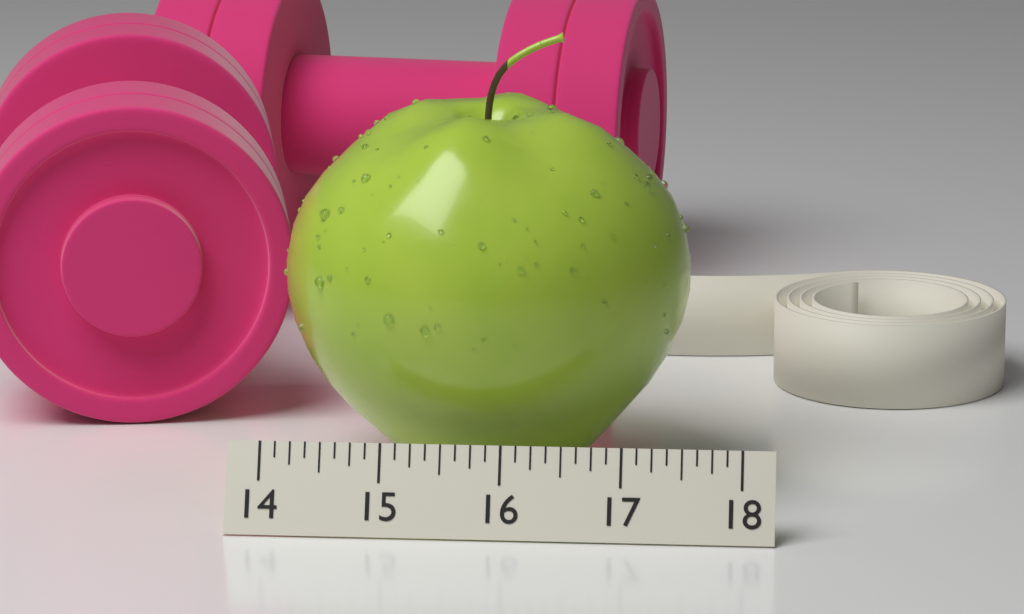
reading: 17.500 (no unit)
